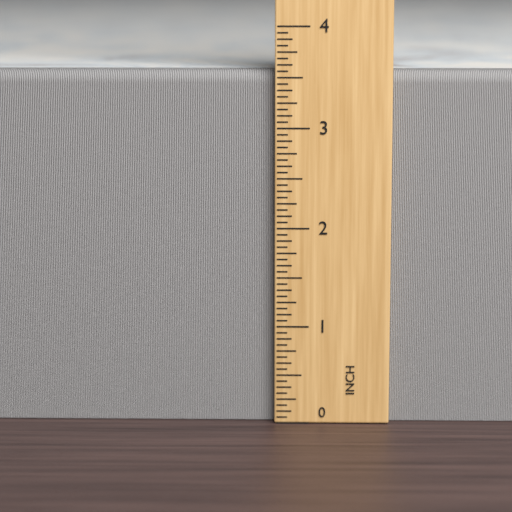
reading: 3.5625 in
